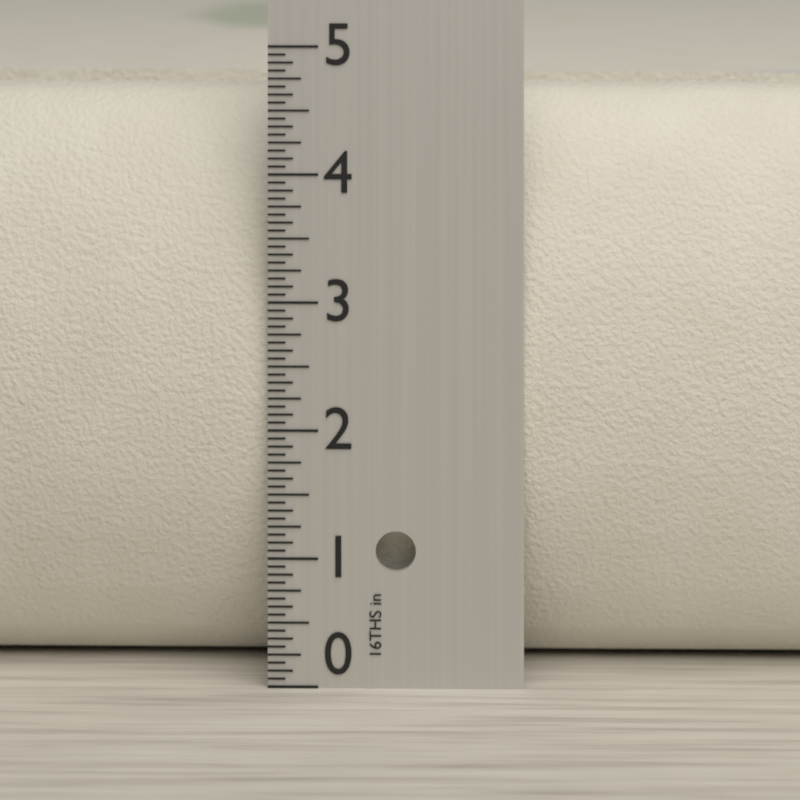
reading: 4.6250 in
